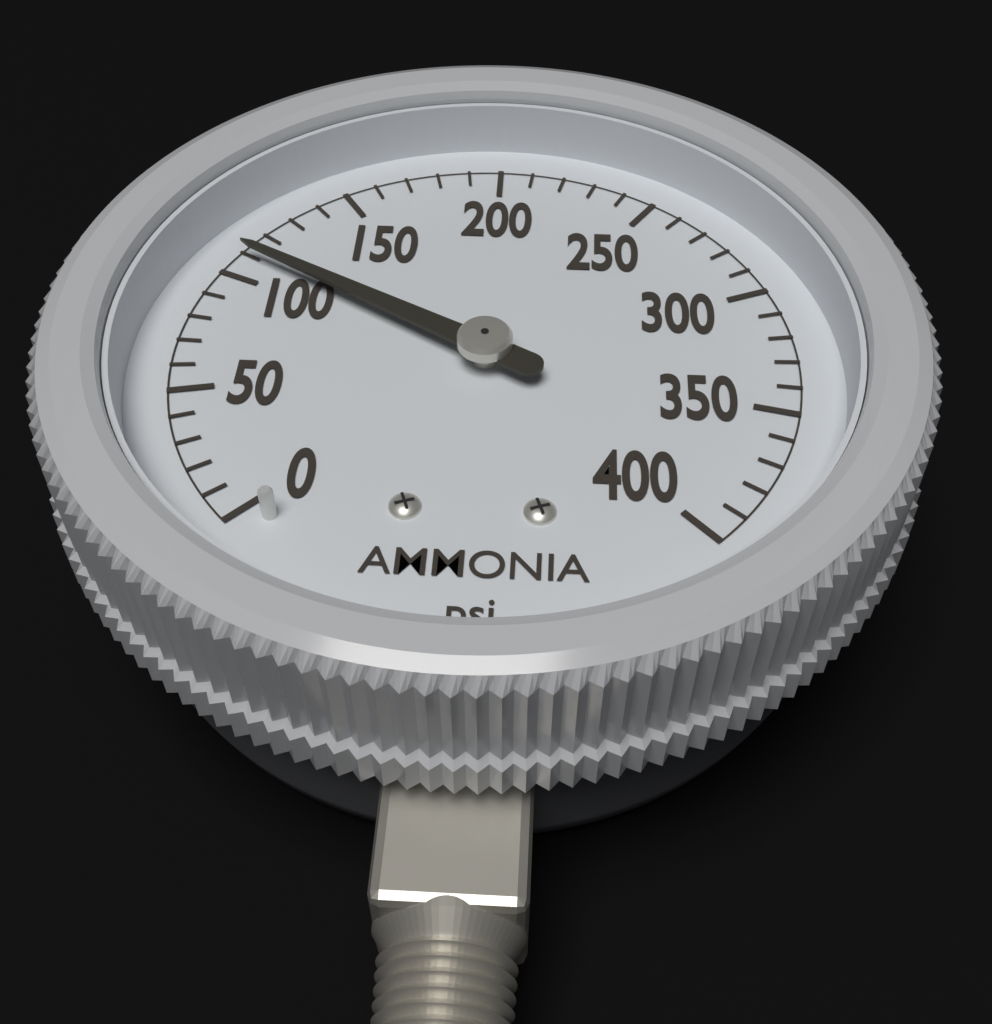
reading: 110 psi
